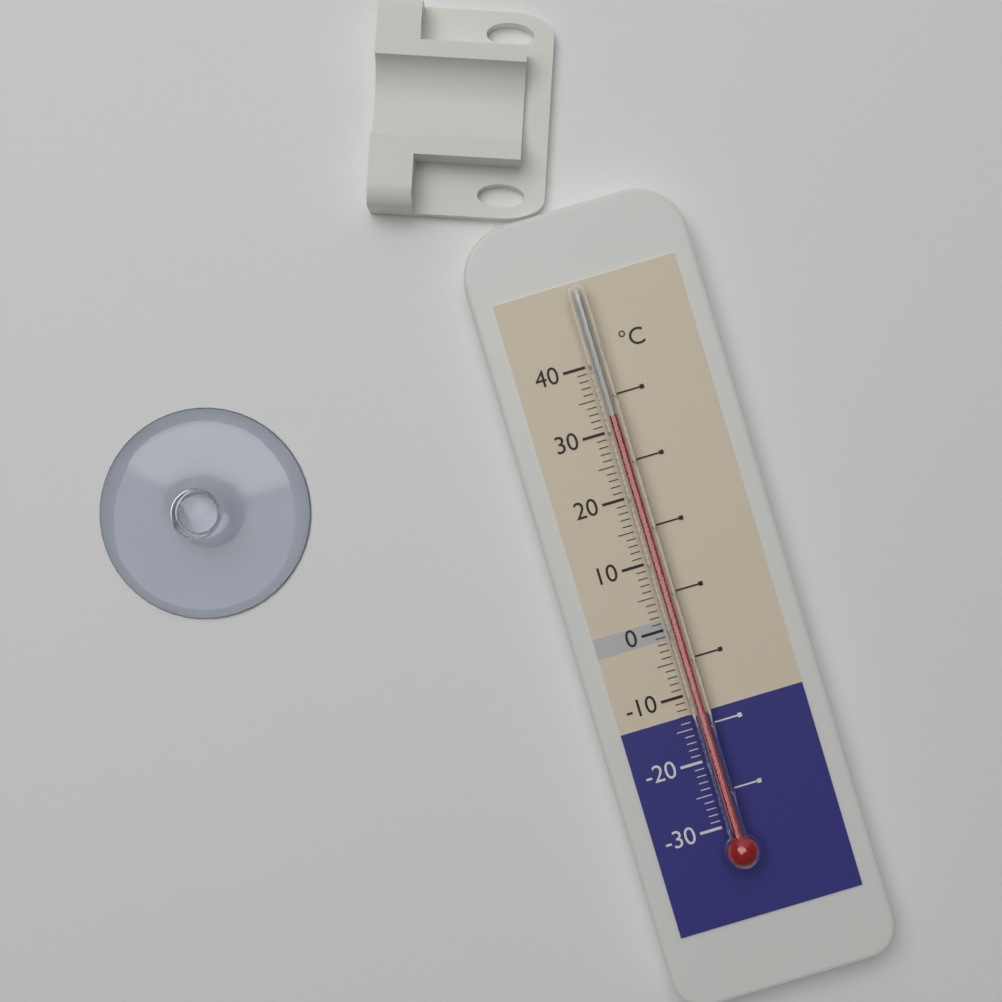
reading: 32 °C
